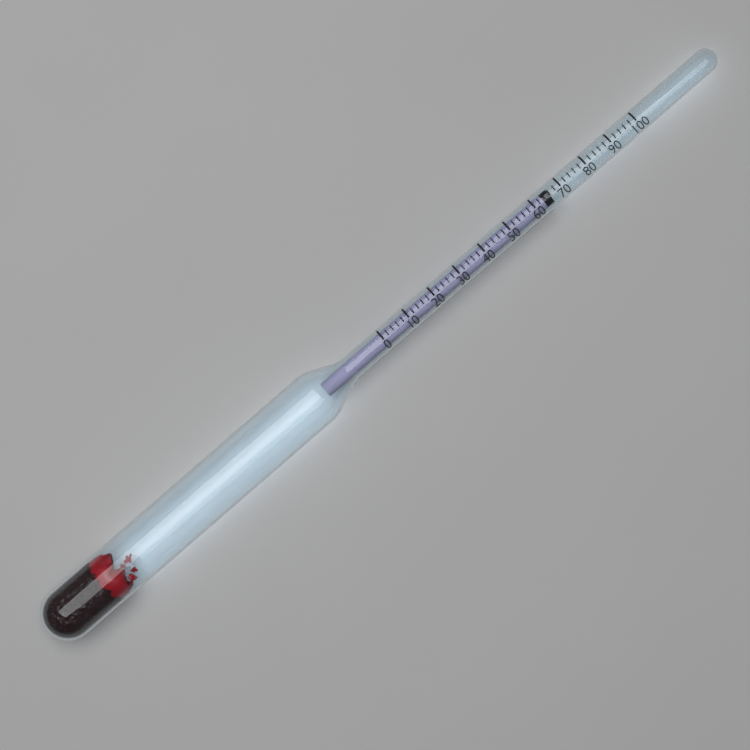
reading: 66 (no unit)
